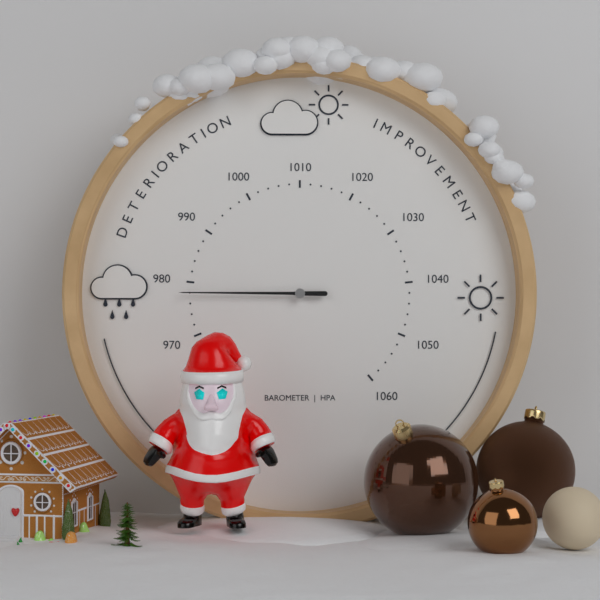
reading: 978 hPa
